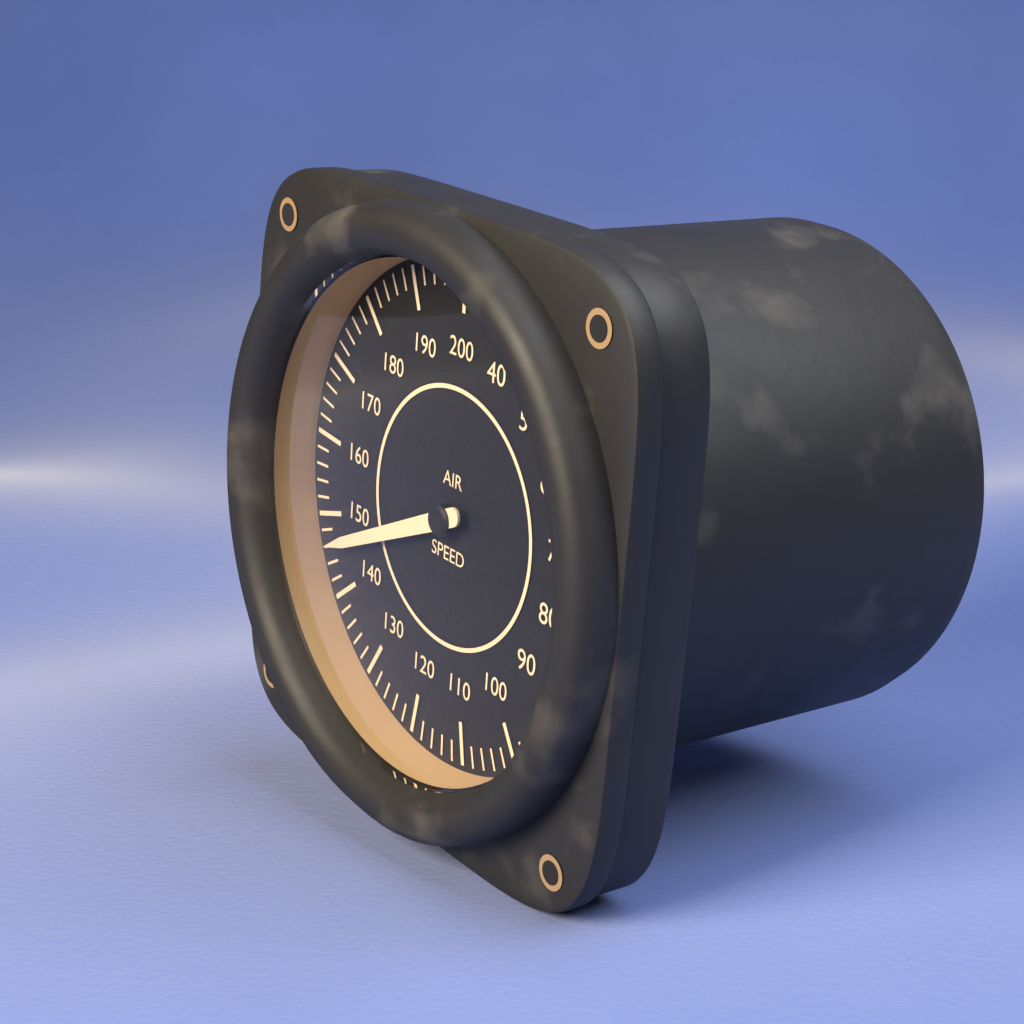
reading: 146 (no unit)
